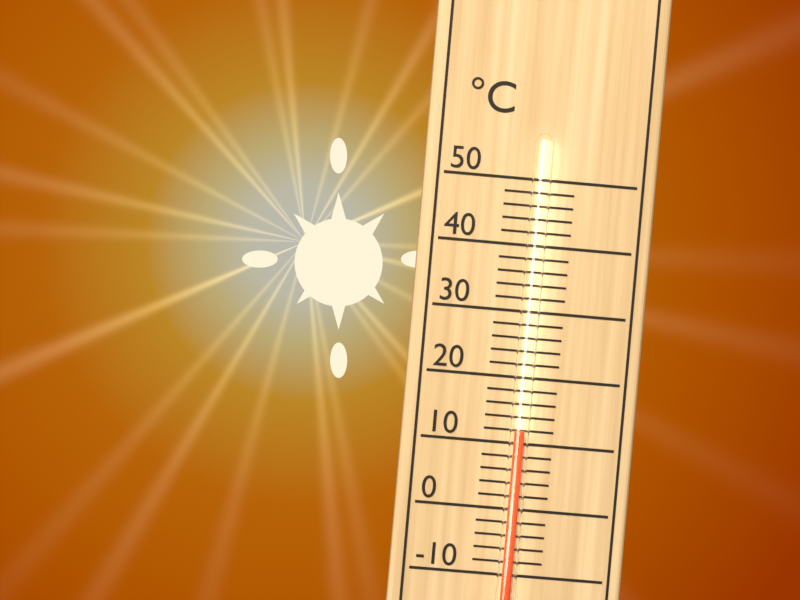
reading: 12 °C
